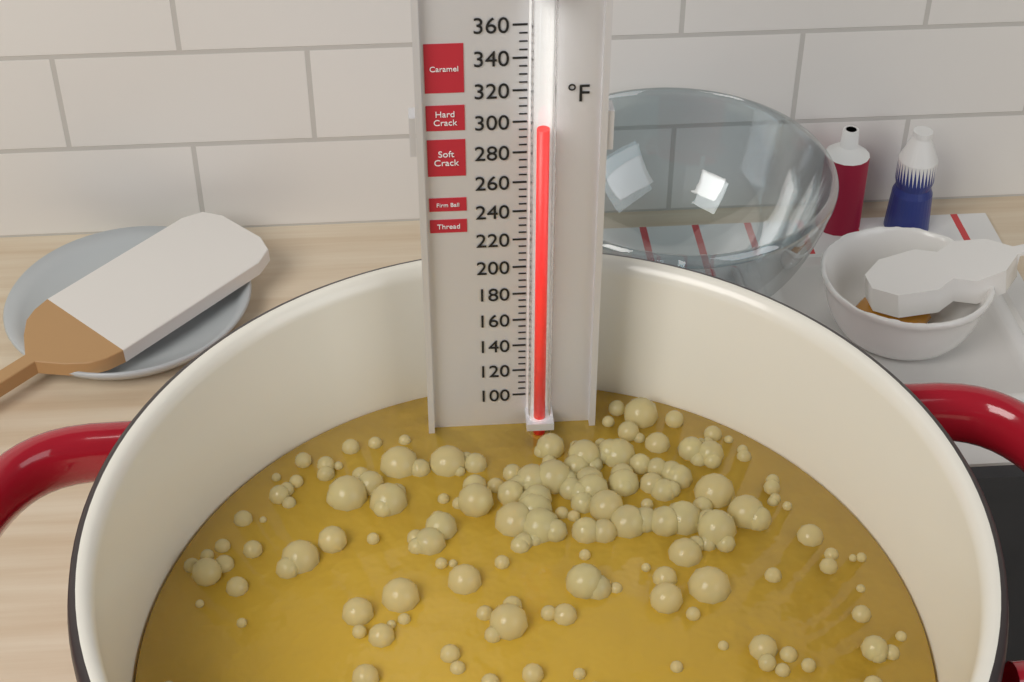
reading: 300 °F
